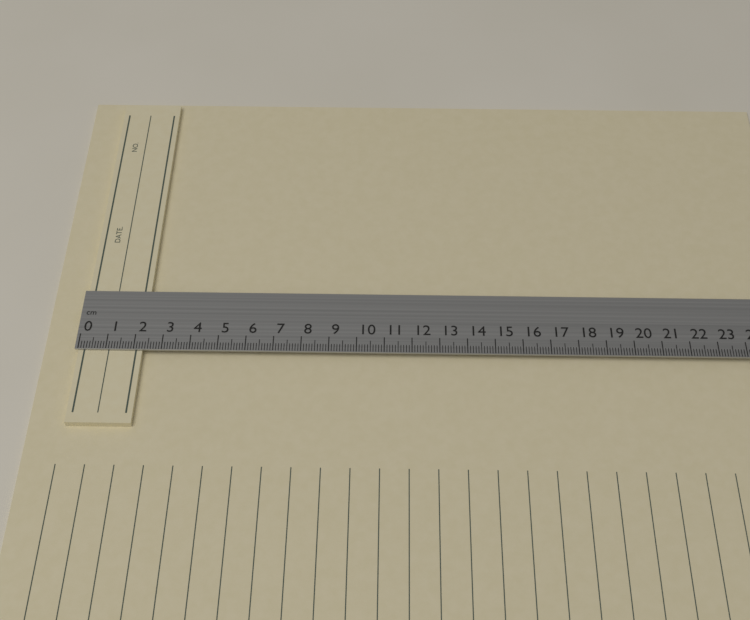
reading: 2.3 cm
